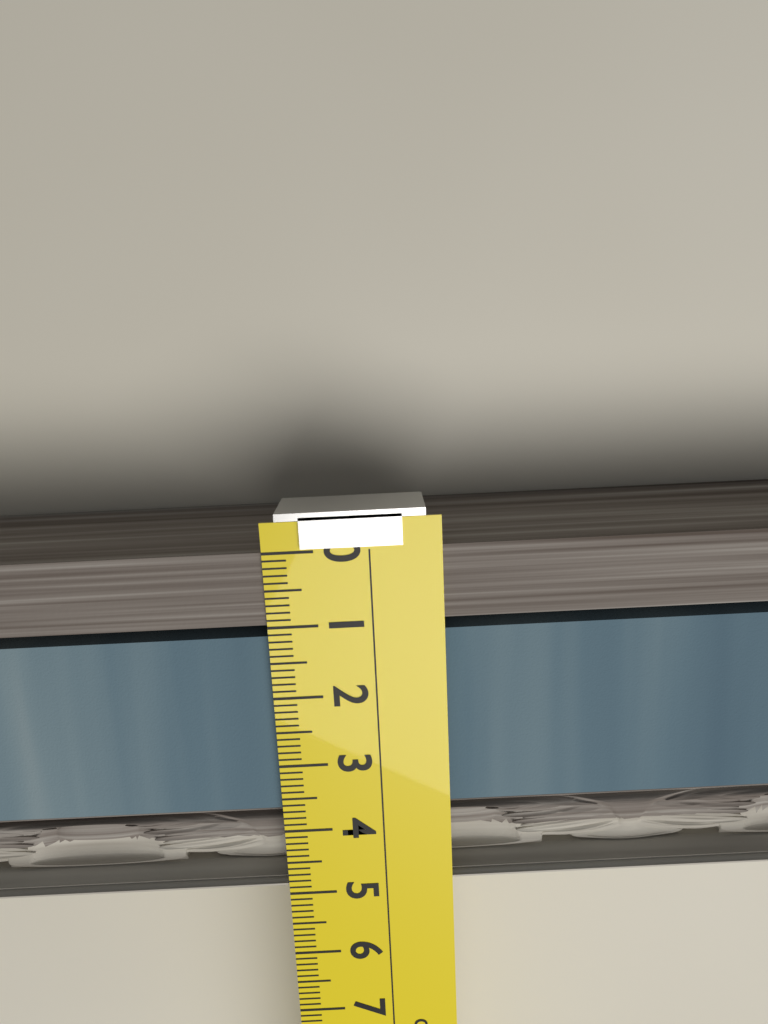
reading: 4.9 cm
